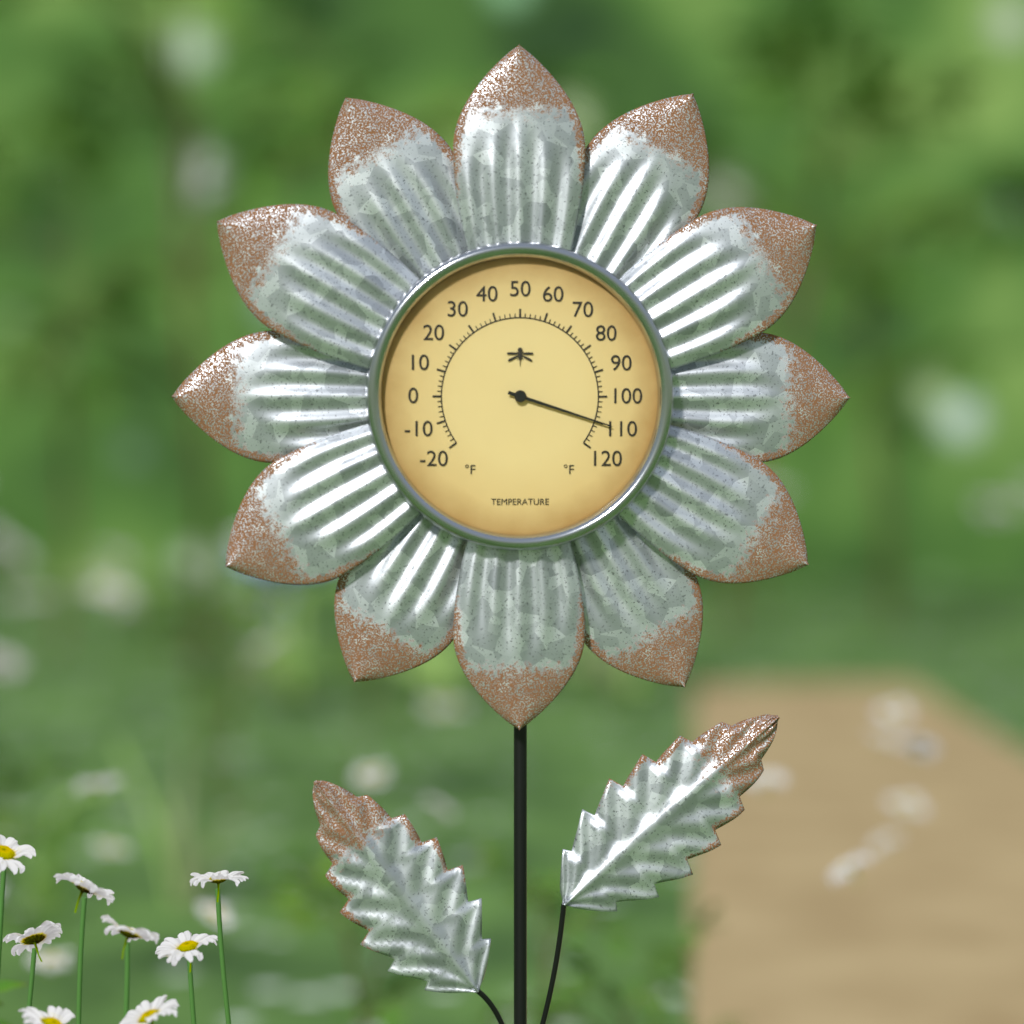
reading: 110 °F
